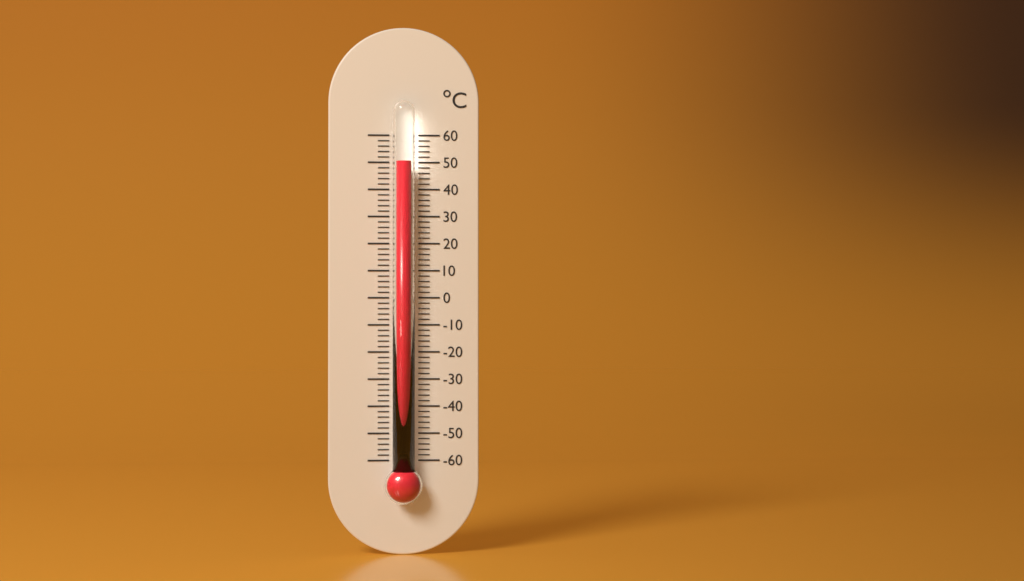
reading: 50 °C
